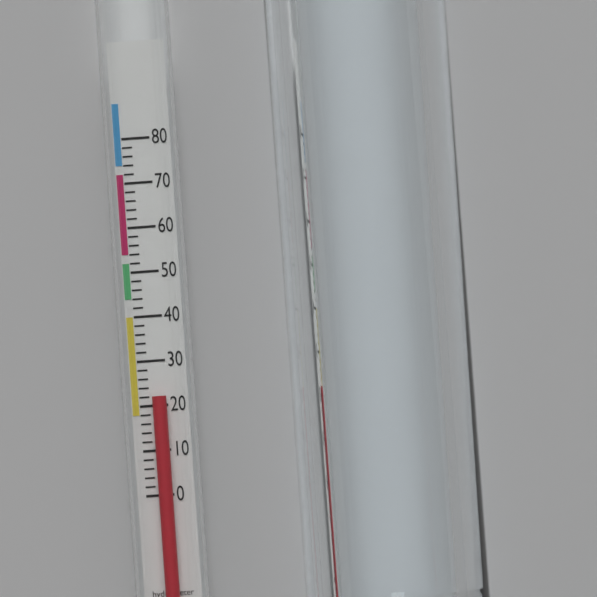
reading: 22 (no unit)
